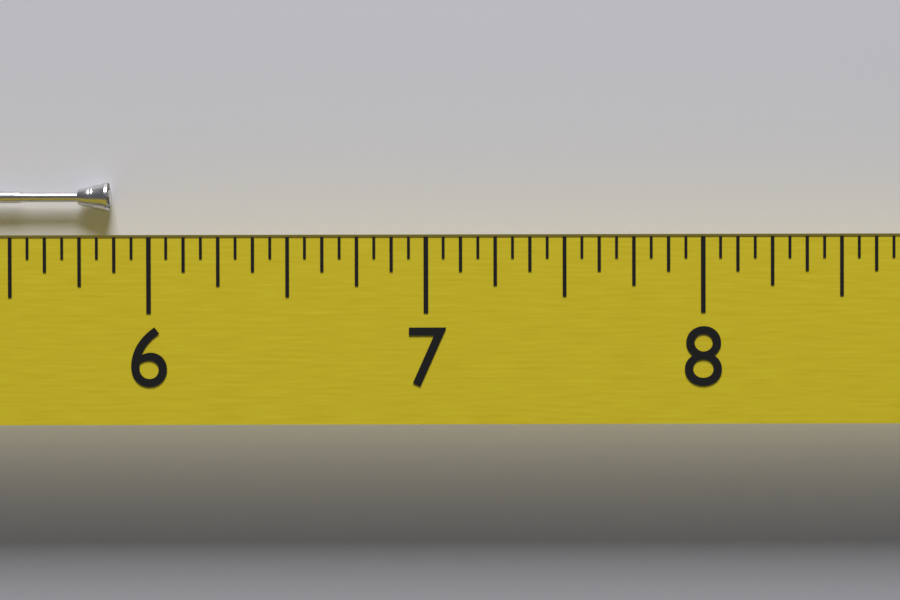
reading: 5.8125 (no unit)
